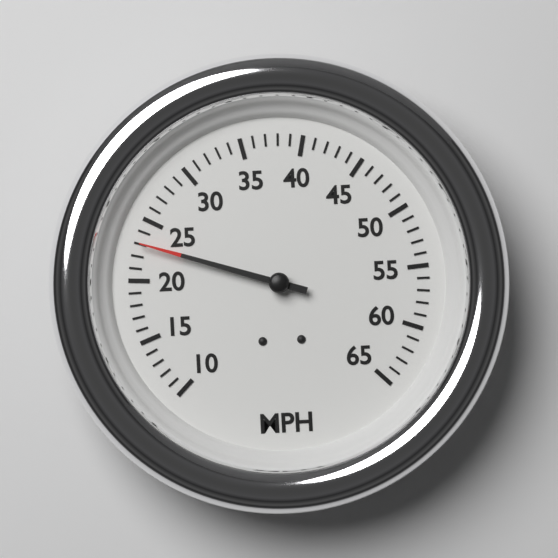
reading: 23 MPH
